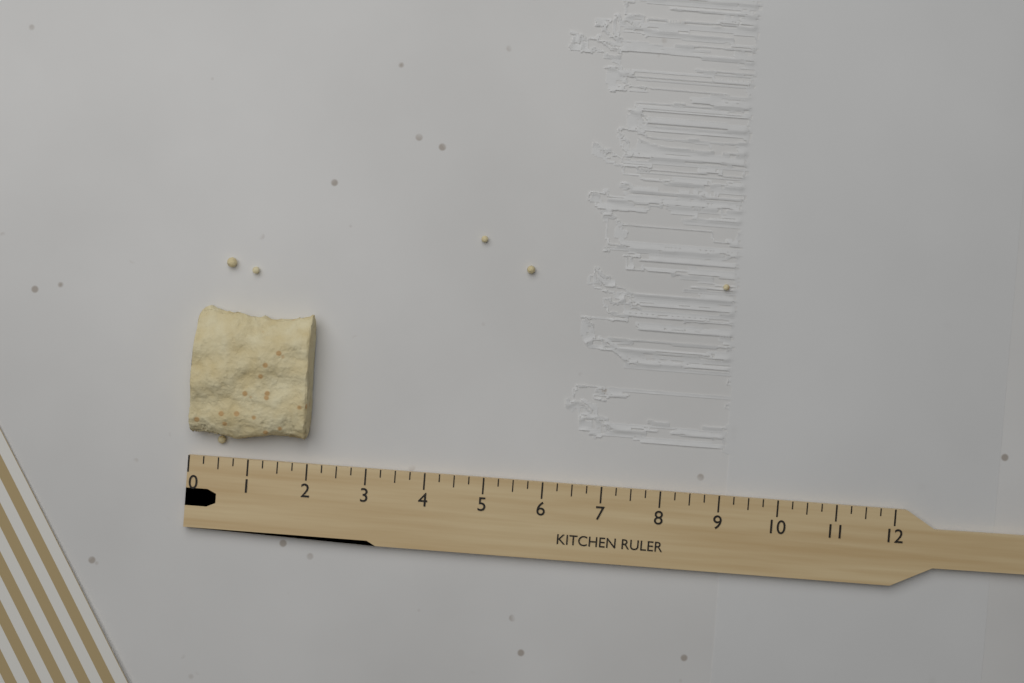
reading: 2.00 (no unit)
